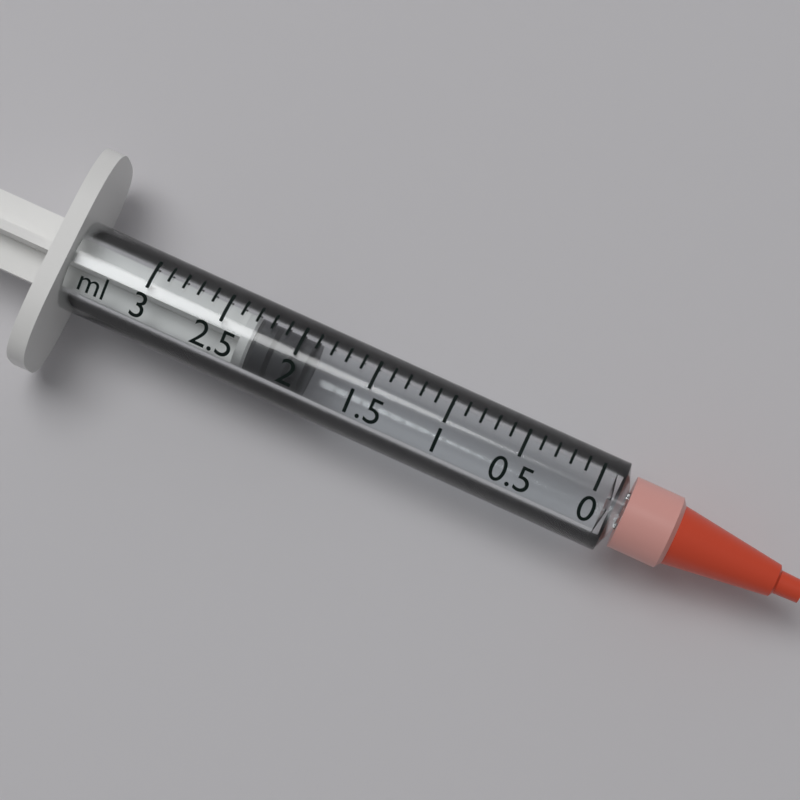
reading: 1.9 ml
